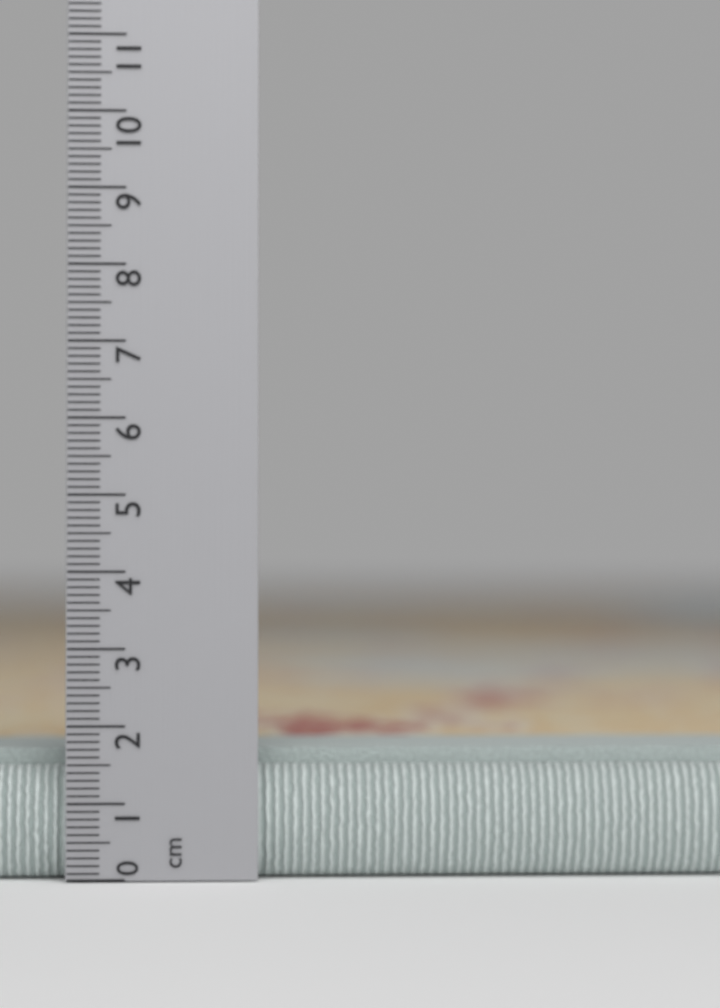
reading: 1.8 cm
